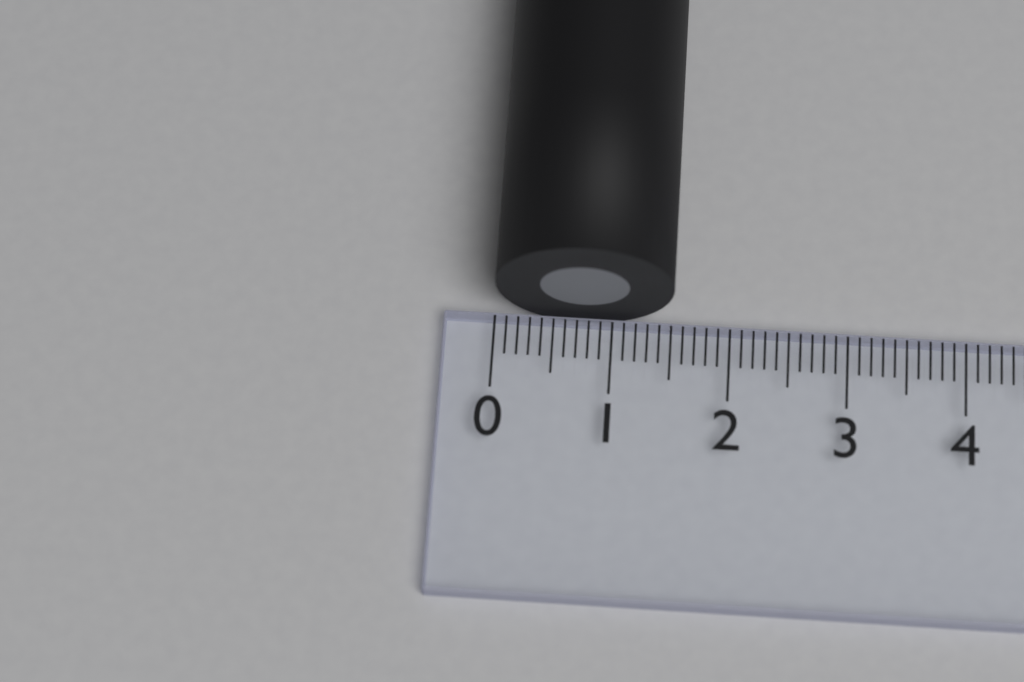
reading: 1.5 (no unit)
